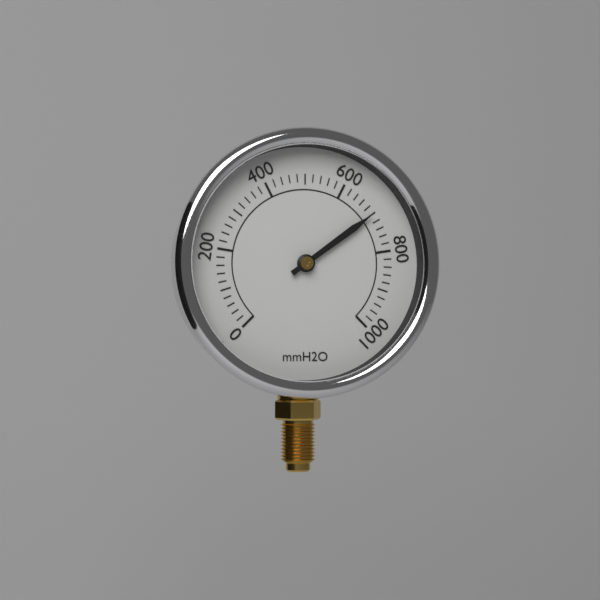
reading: 700 mmH2O
